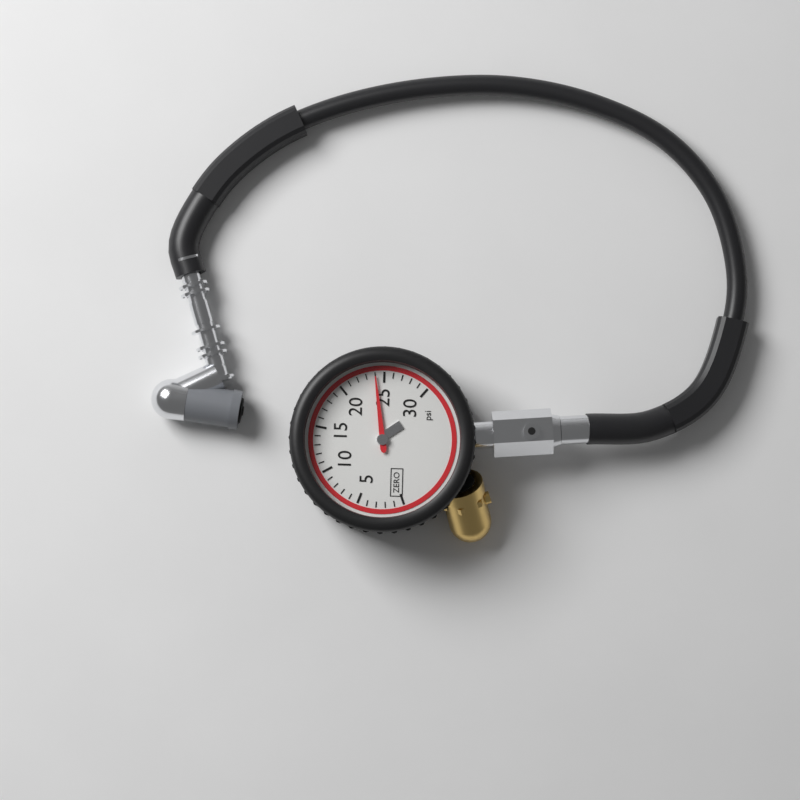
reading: 24 psi
